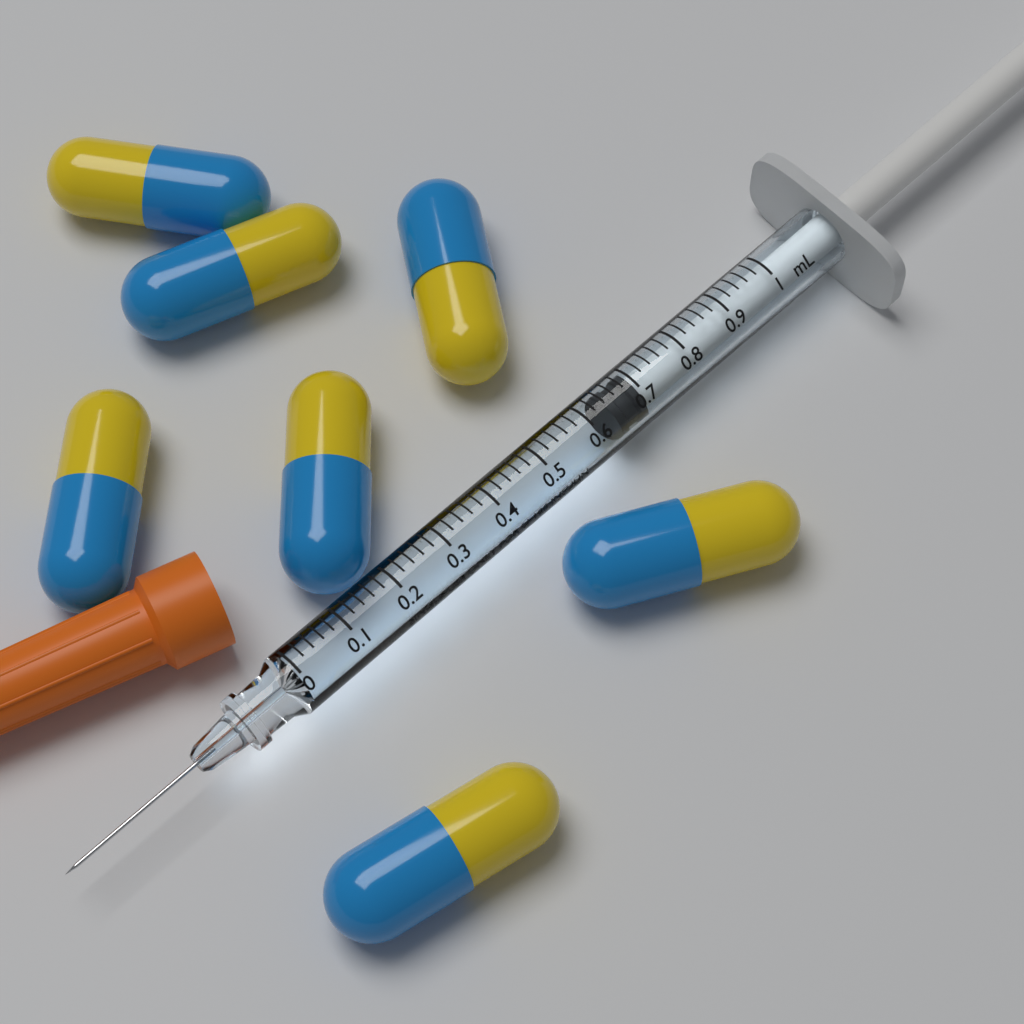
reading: 0.64 mL
